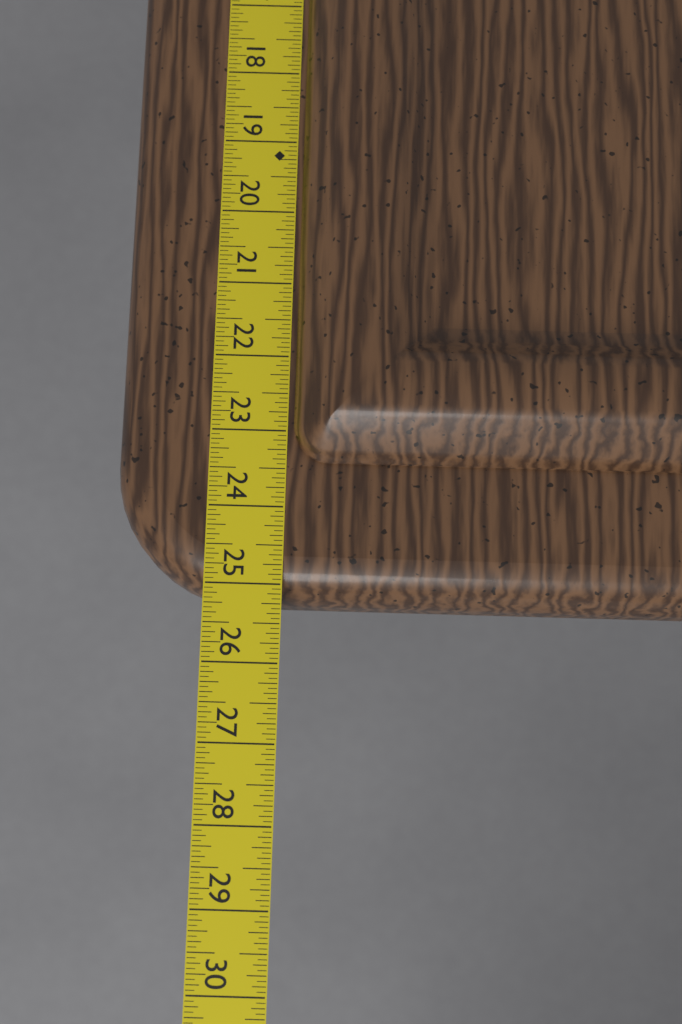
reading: 25.1875 in
